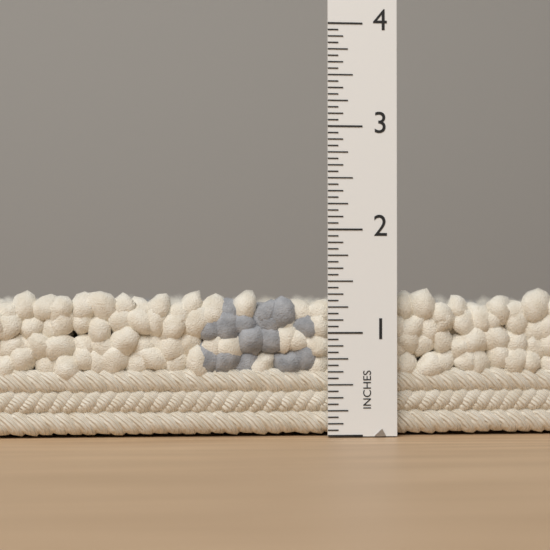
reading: 1.4375 in
